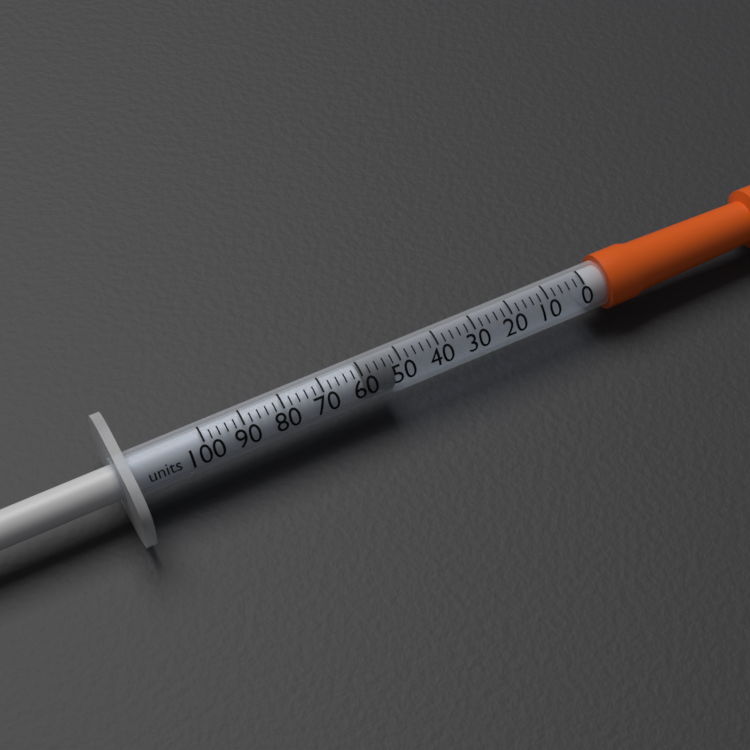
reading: 52 units
